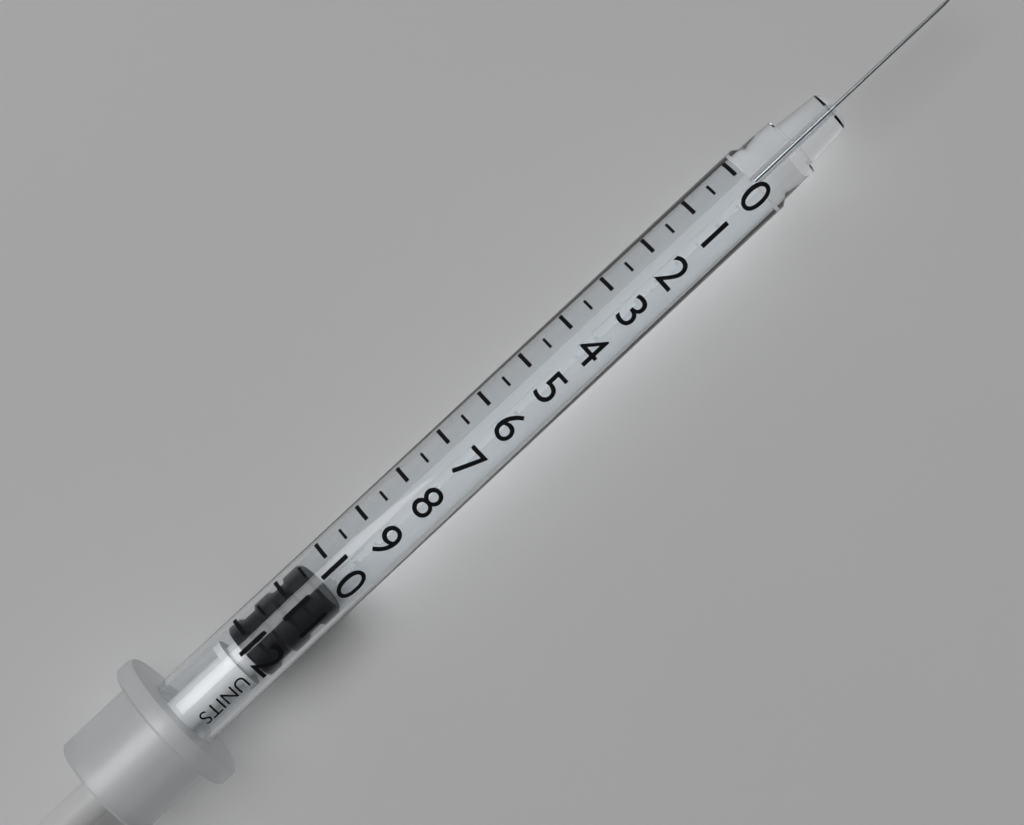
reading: 10.5 units
